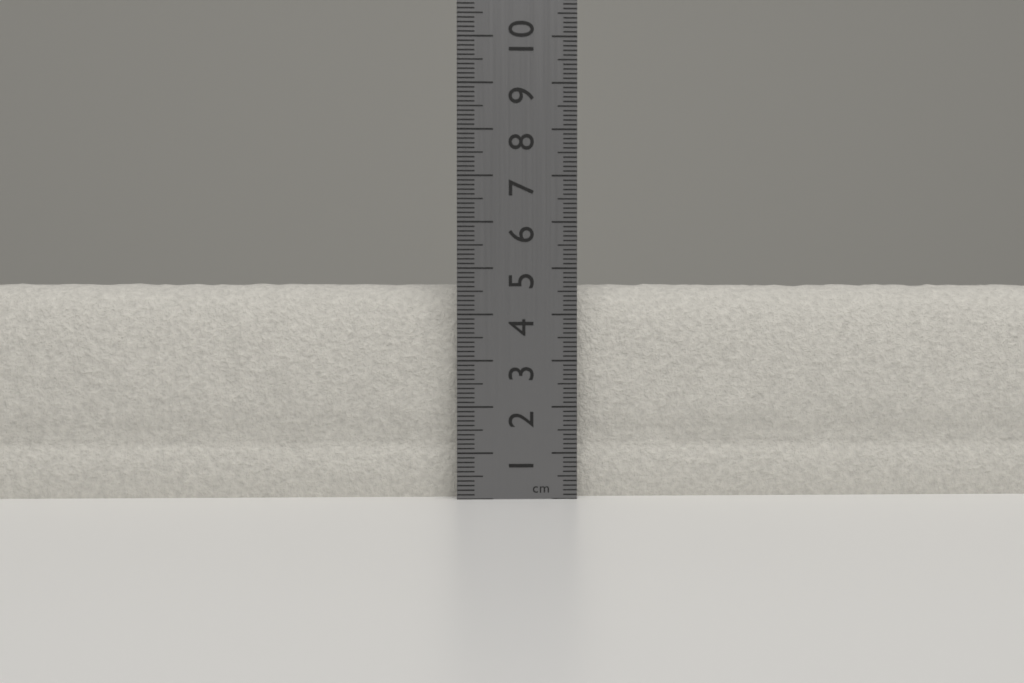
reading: 4.7 cm
